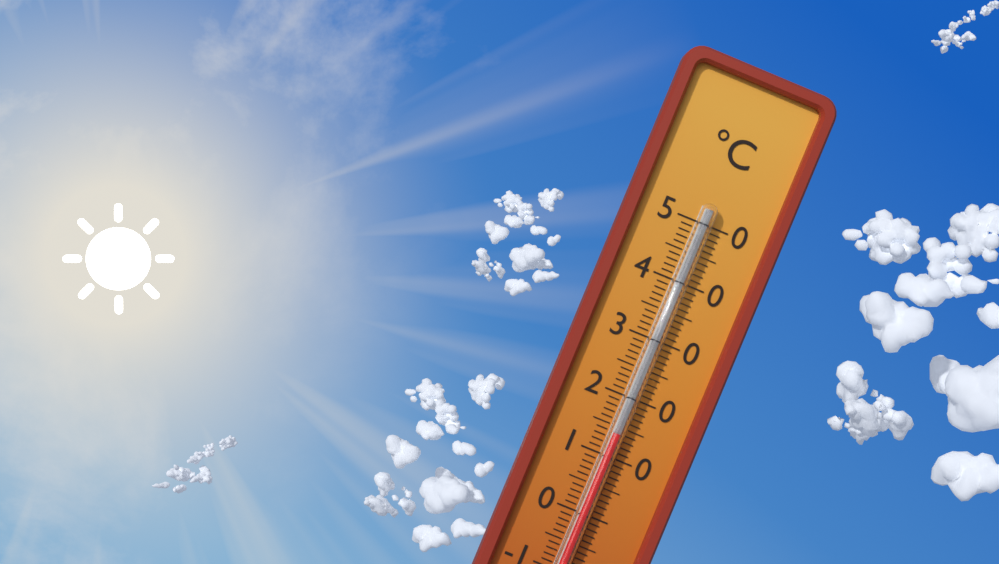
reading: 14 °C
